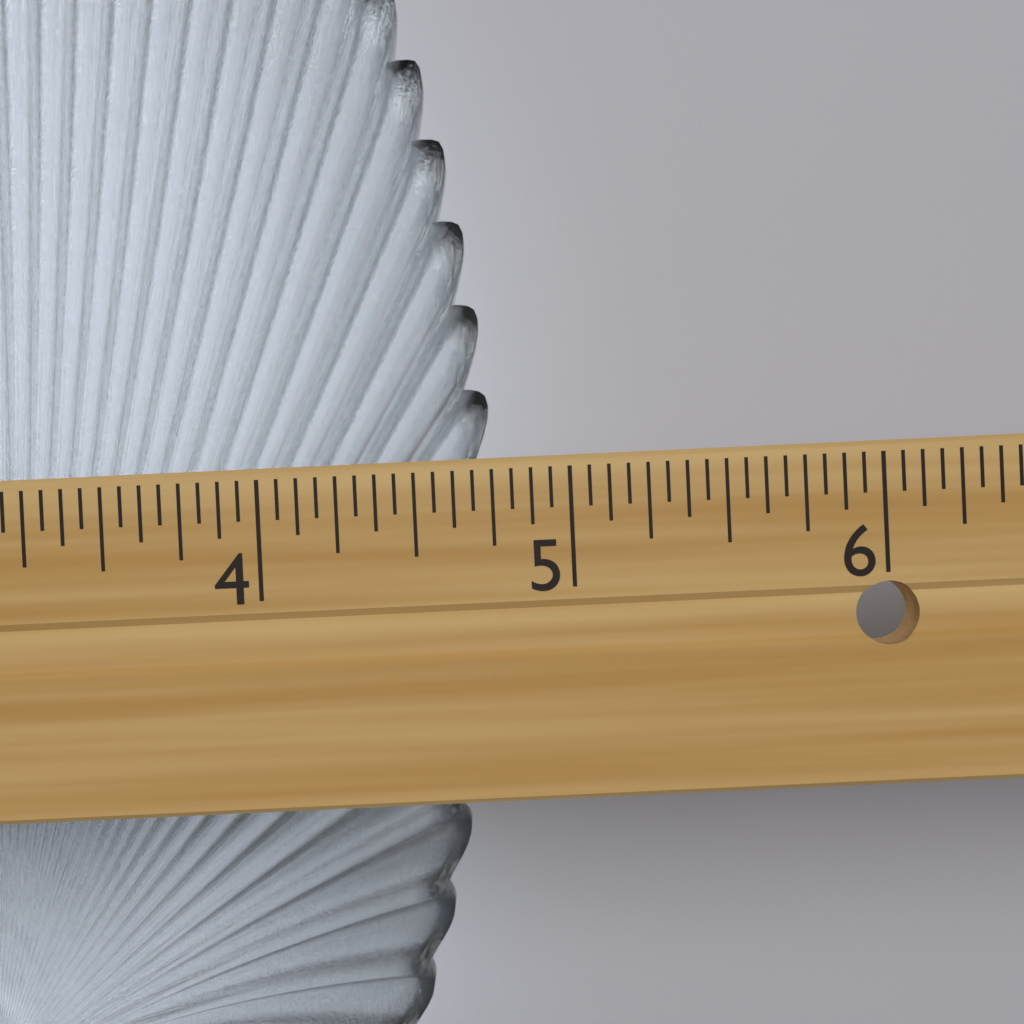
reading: 4.7500 in
